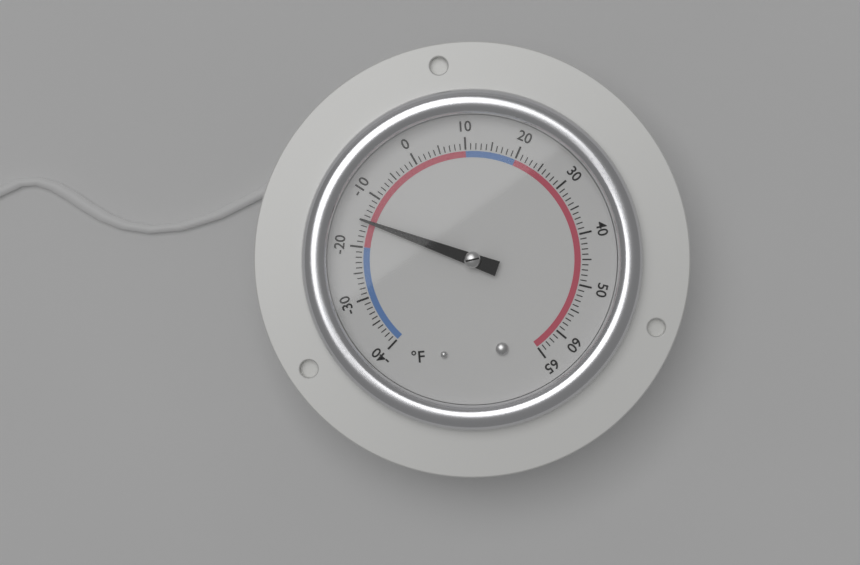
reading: -15 °F
